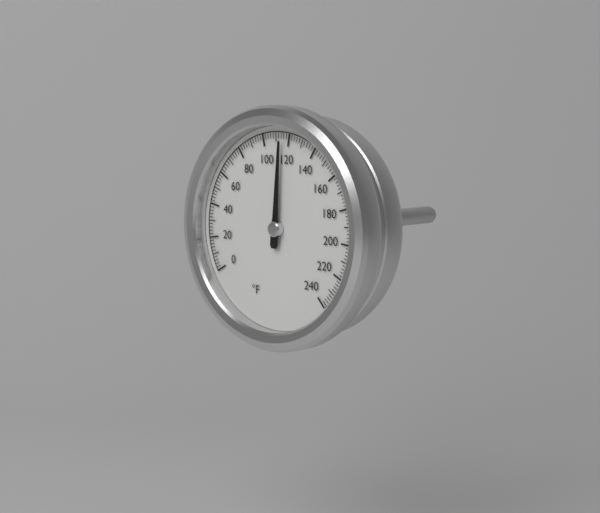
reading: 114 °F
